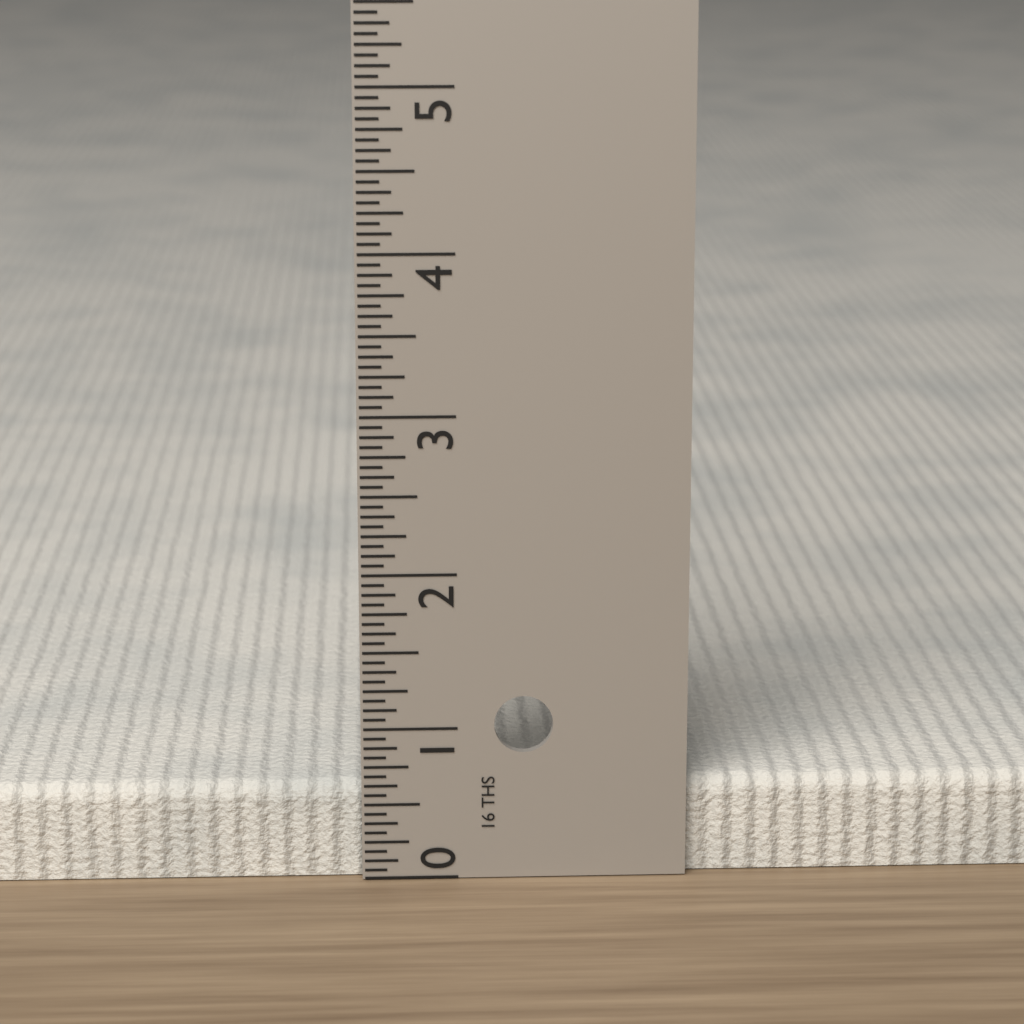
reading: 0.6250 in
